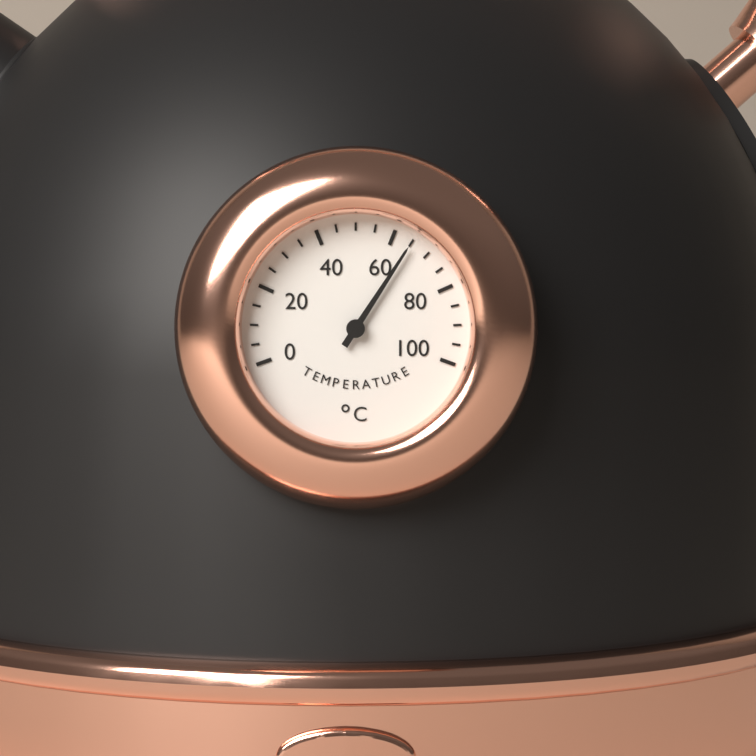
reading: 65 °C
